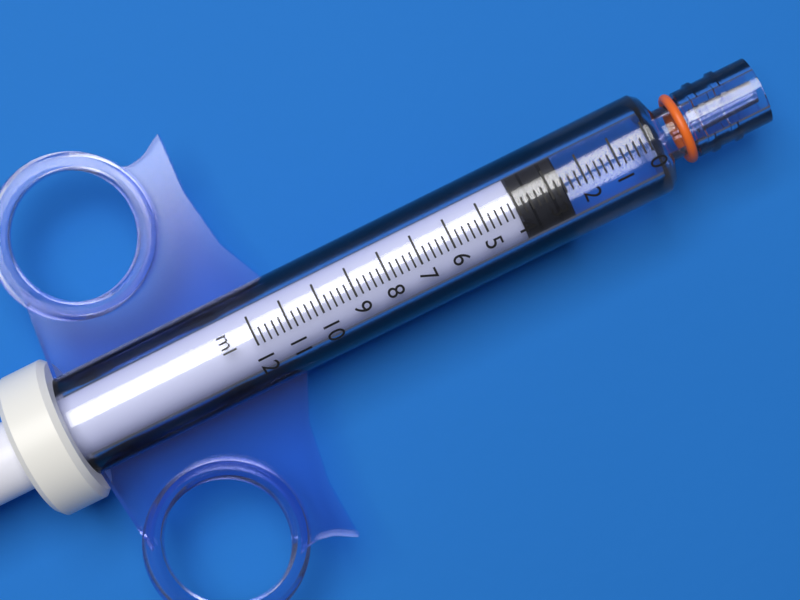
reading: 2.6 ml
